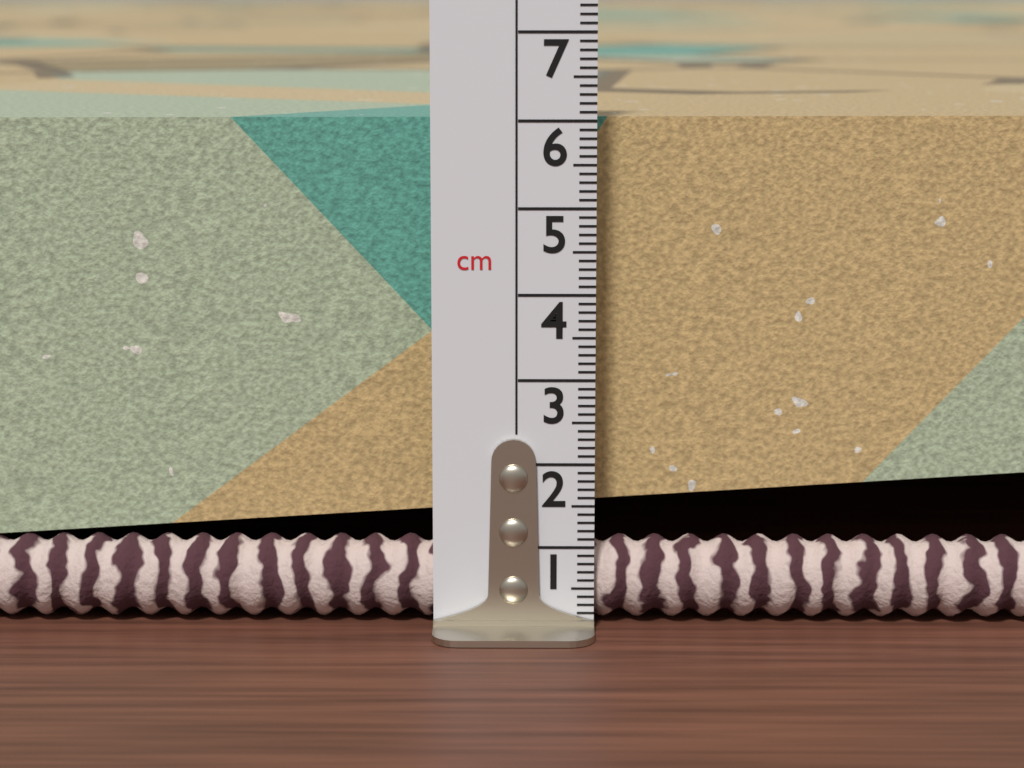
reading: 6.0 cm
